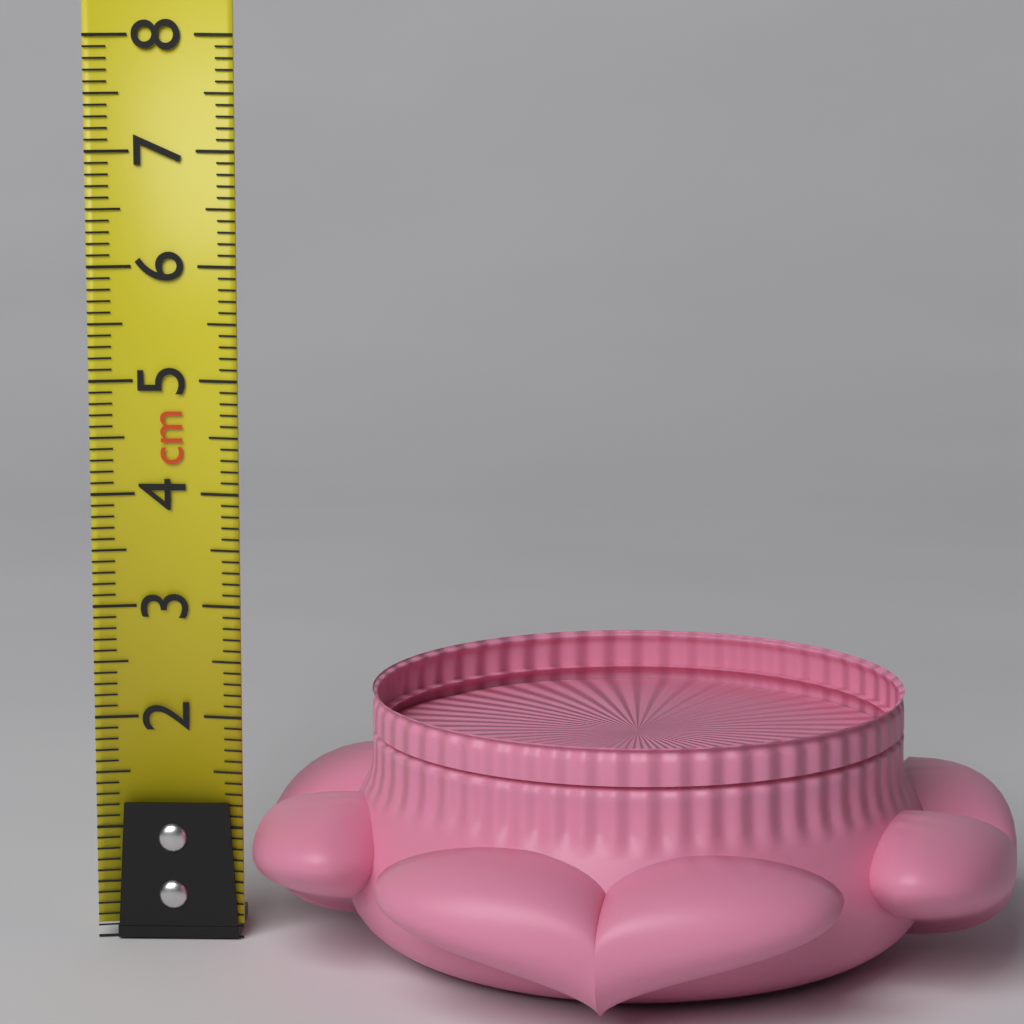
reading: 2.3 cm
